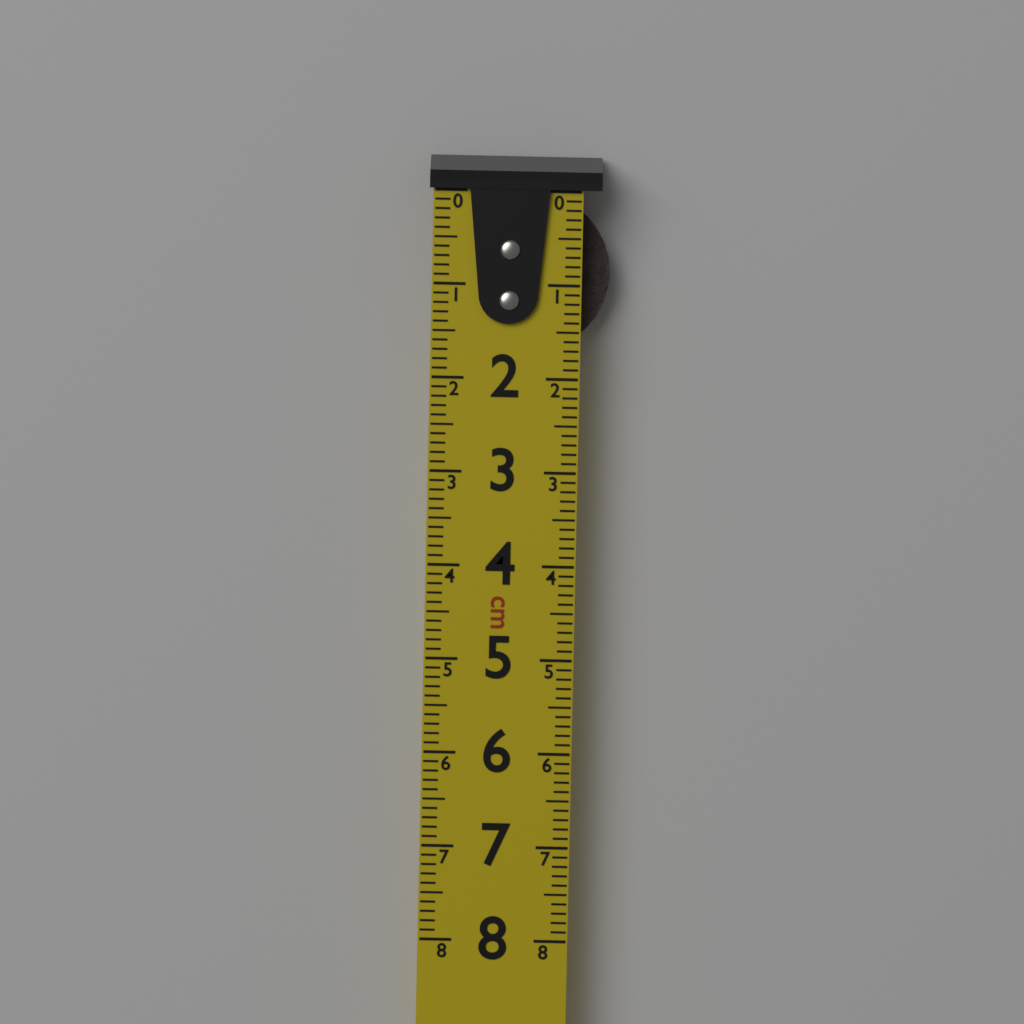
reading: 1.7 cm
